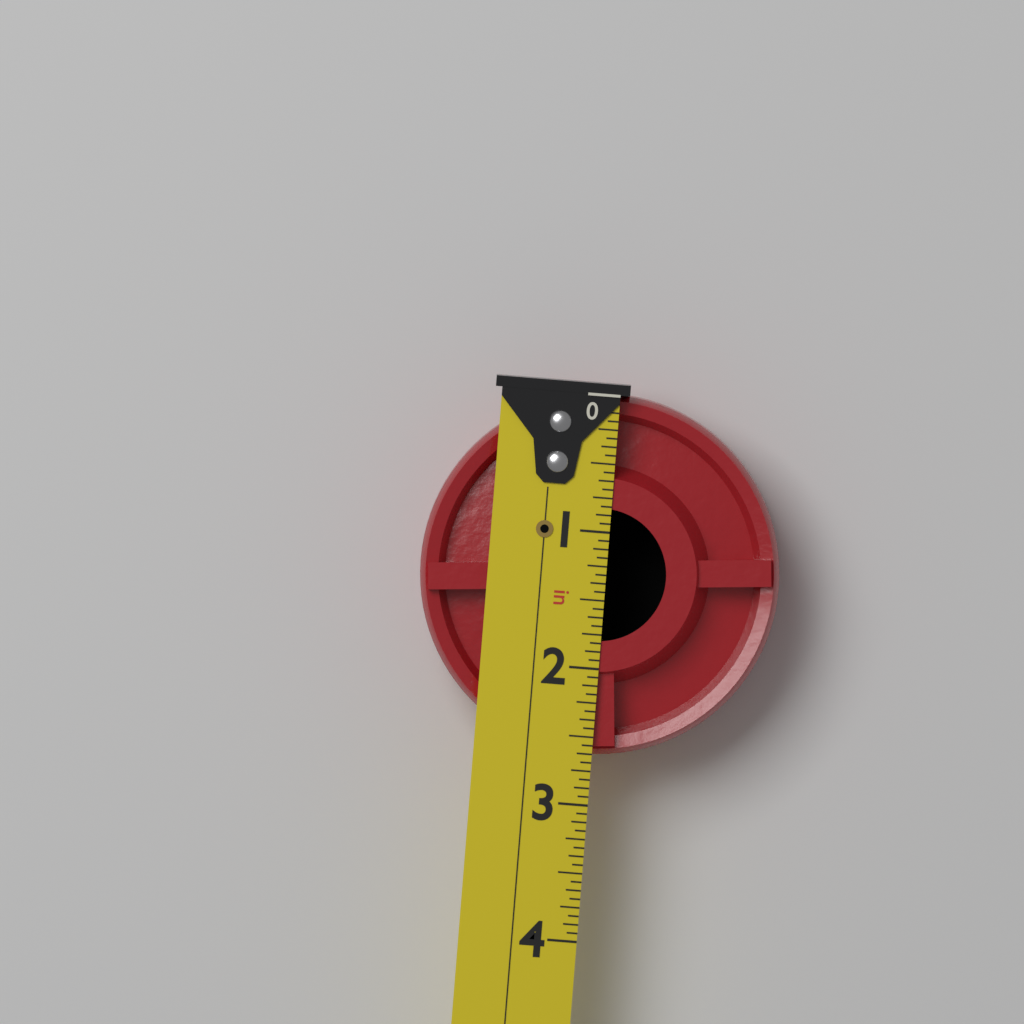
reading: 2.6250 in
